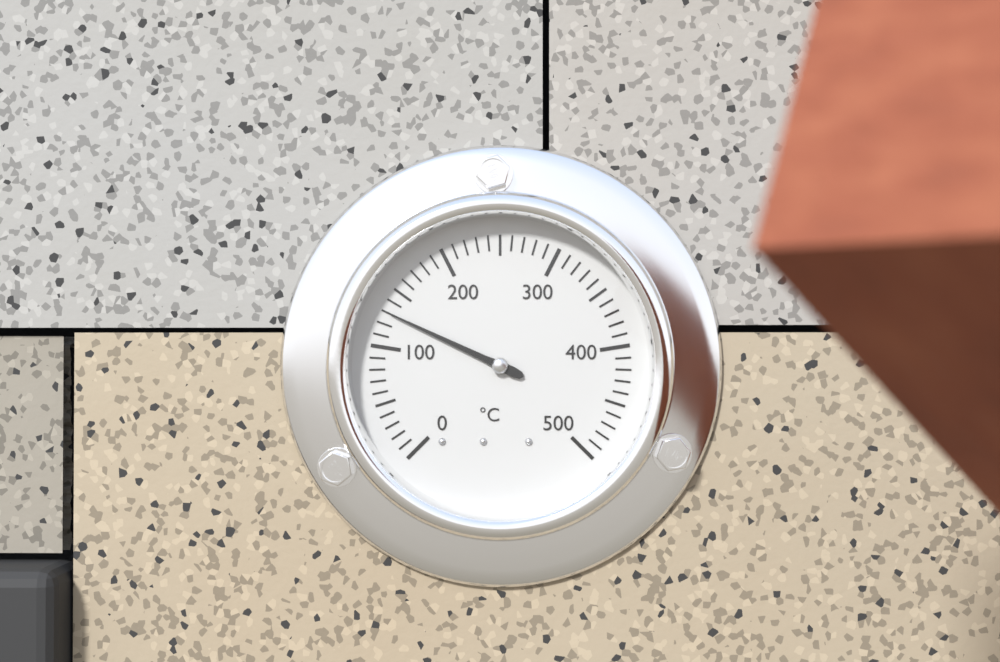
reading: 130 °C
